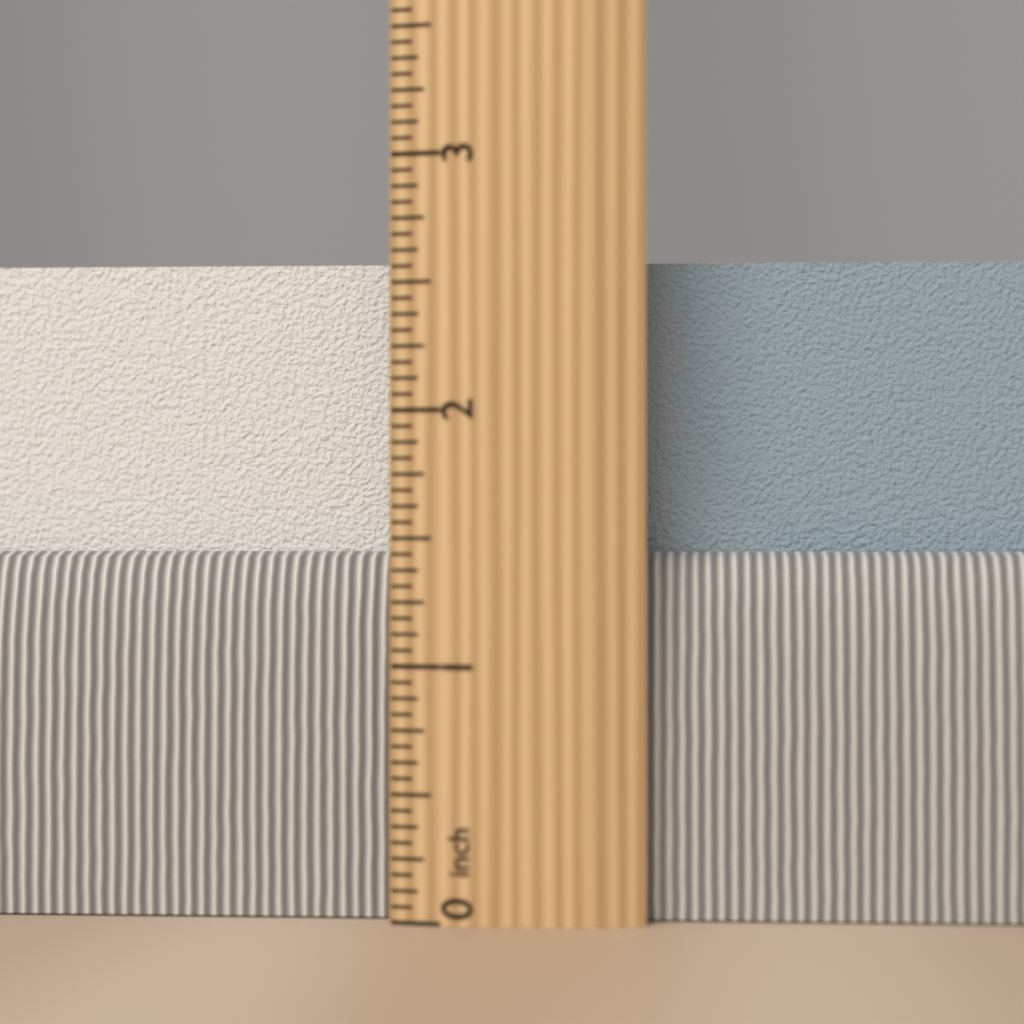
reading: 2.6250 inch
